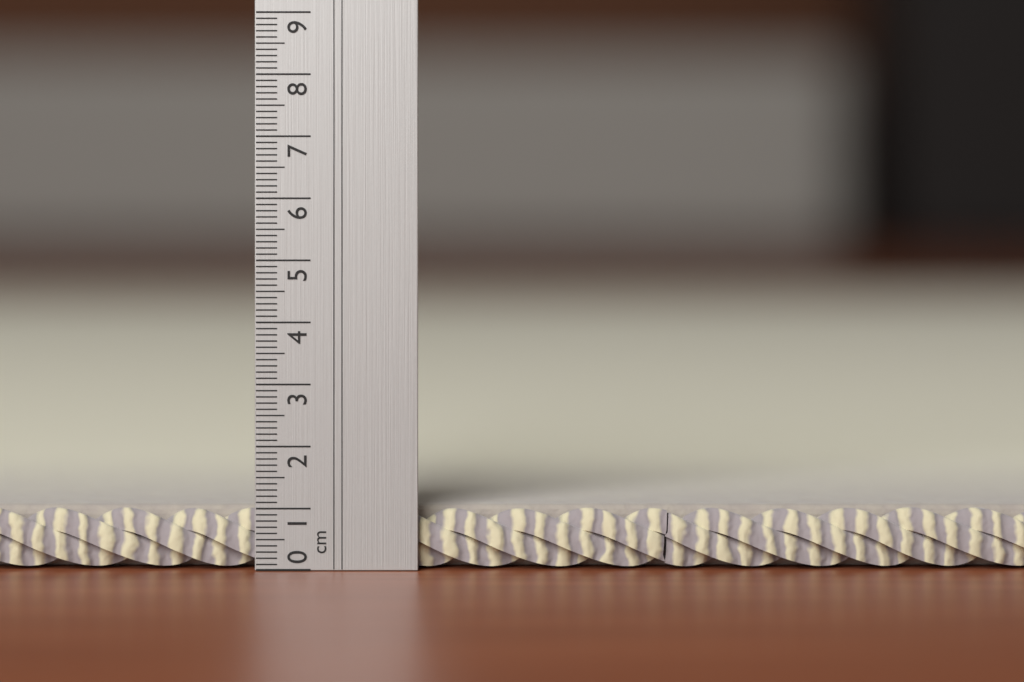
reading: 1.0 cm
